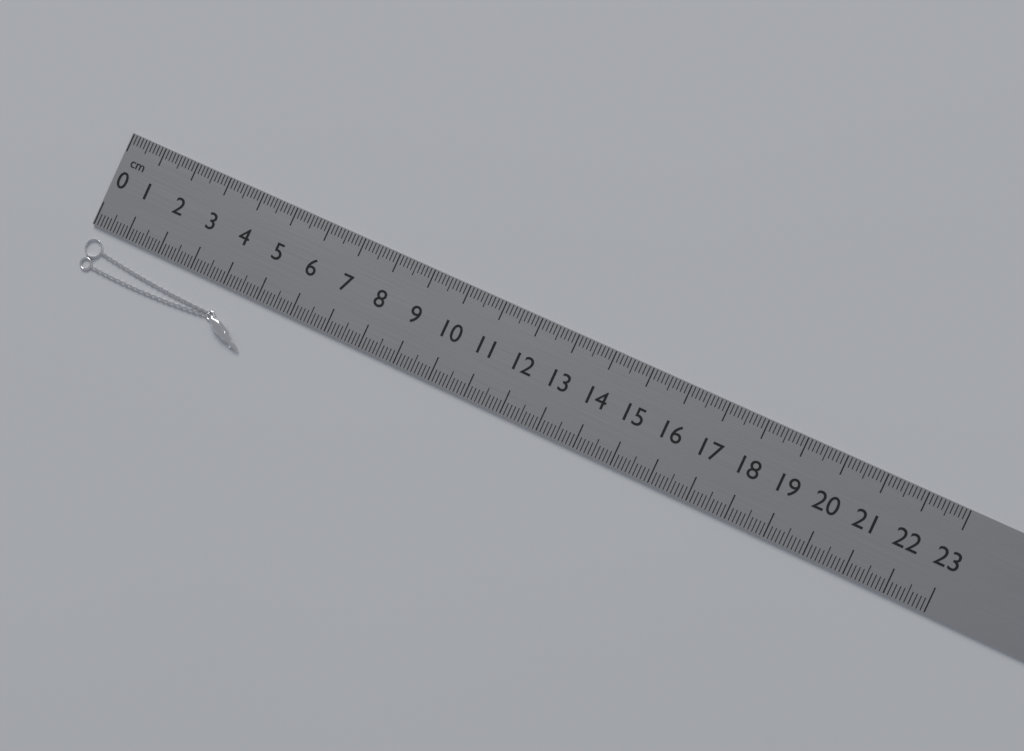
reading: 5.1 cm
